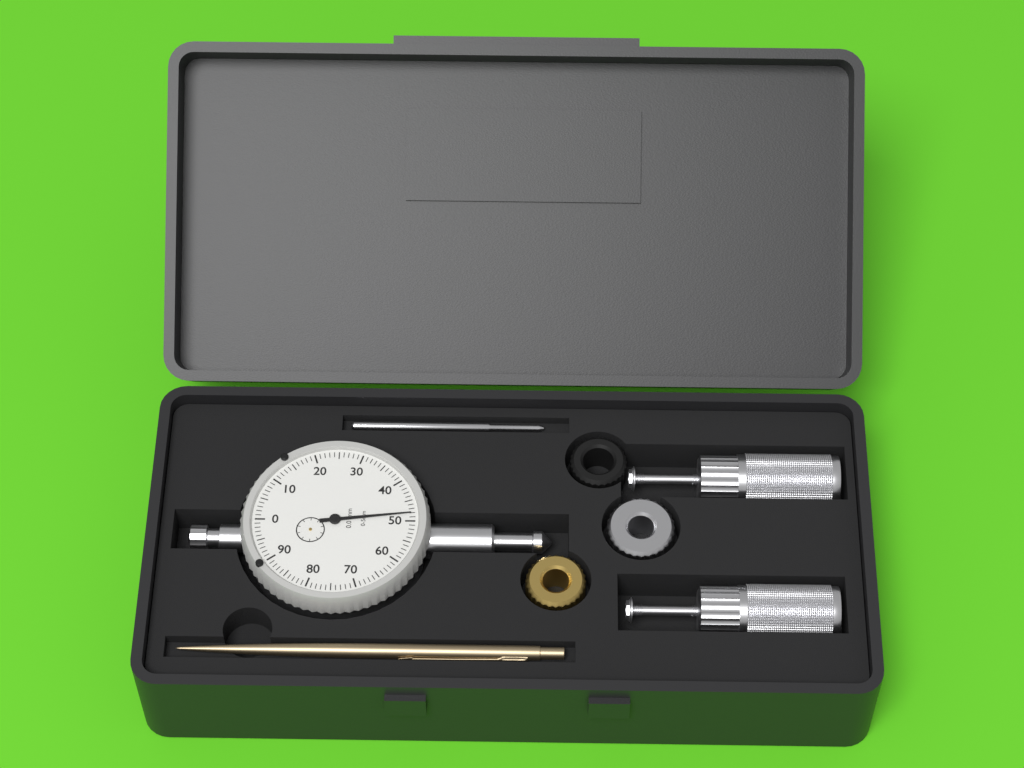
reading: 0.48 mm
